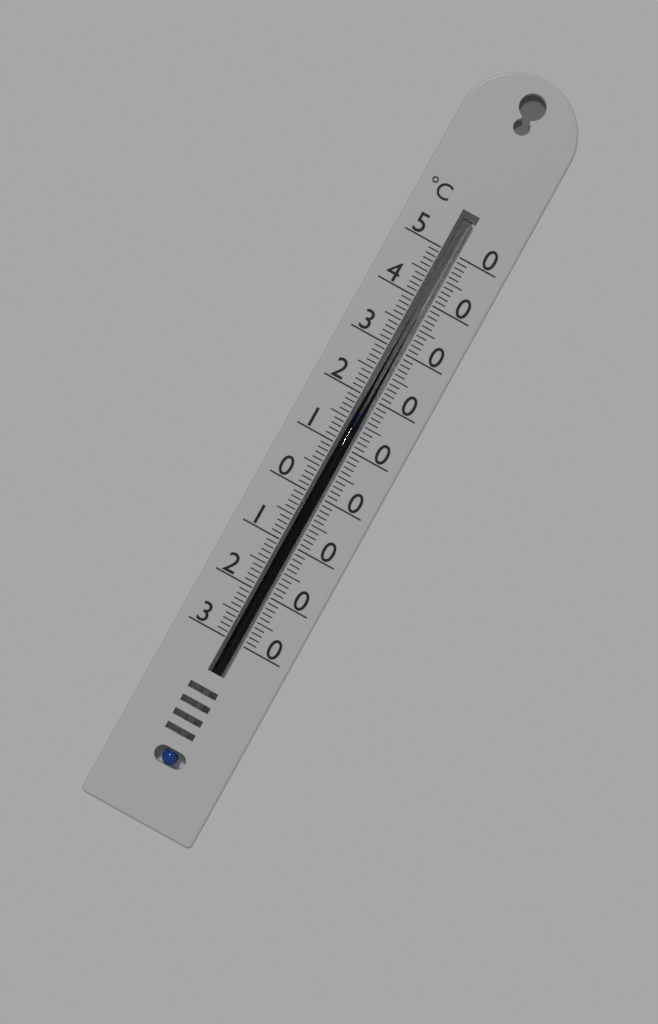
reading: 17 °C
